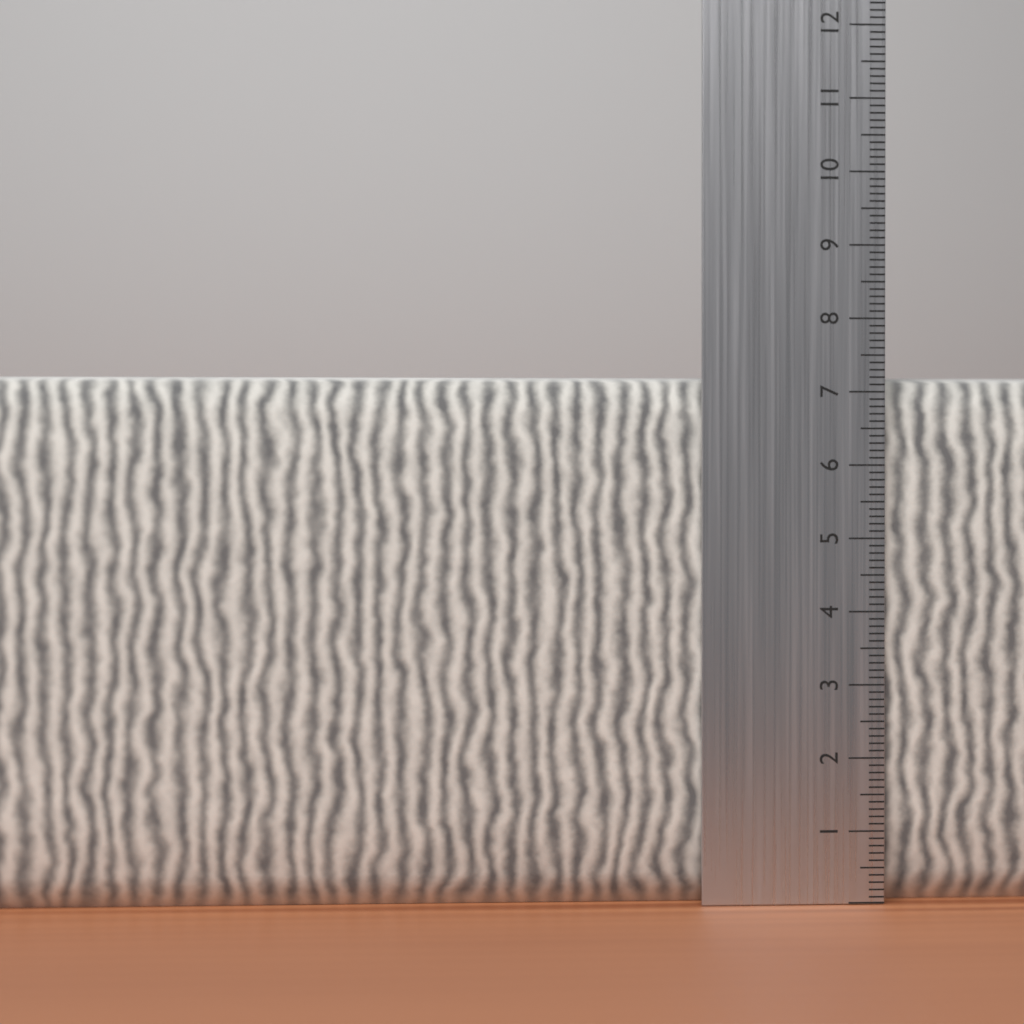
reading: 7.2 cm
